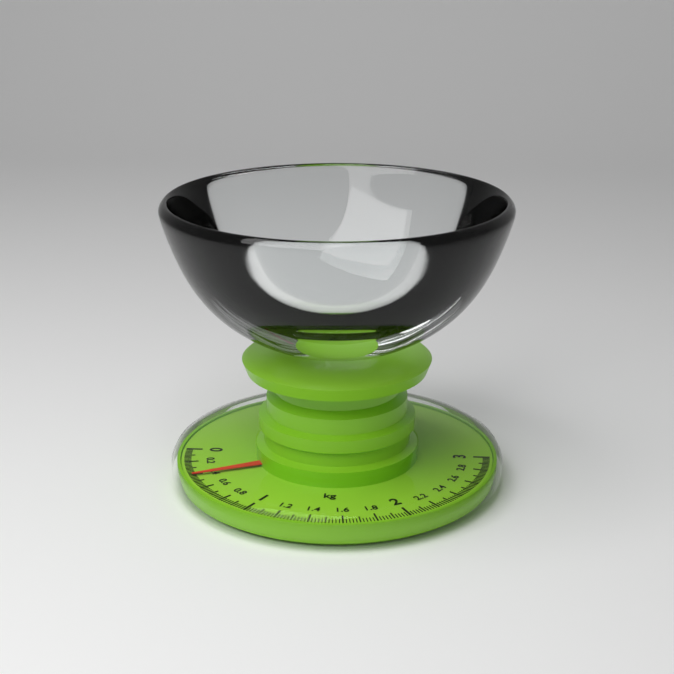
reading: 0.42 kg
